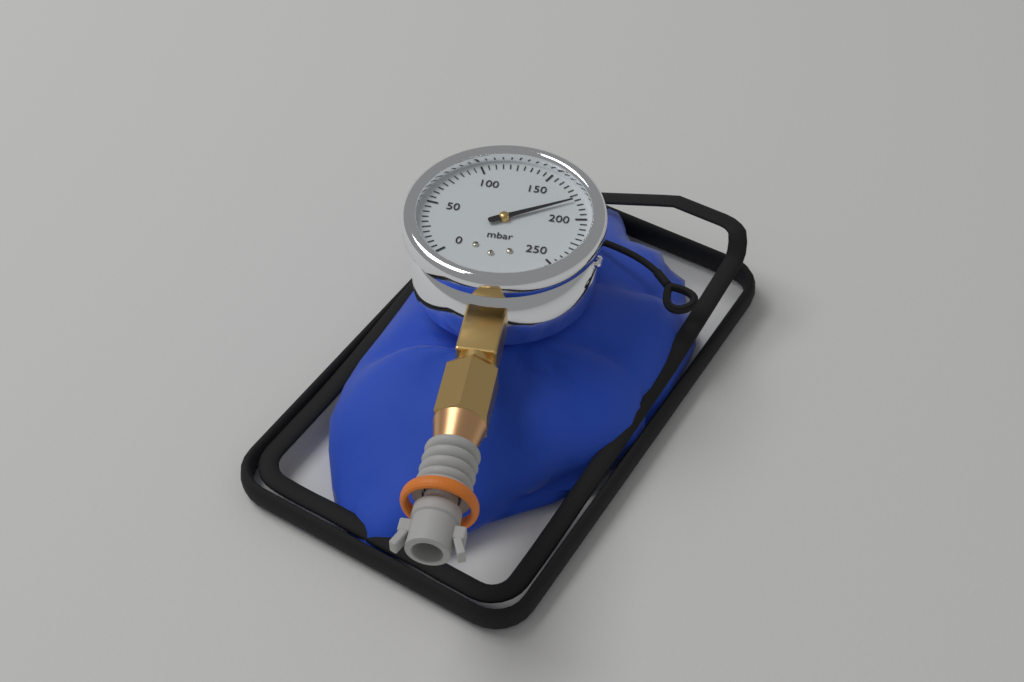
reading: 180 mbar
